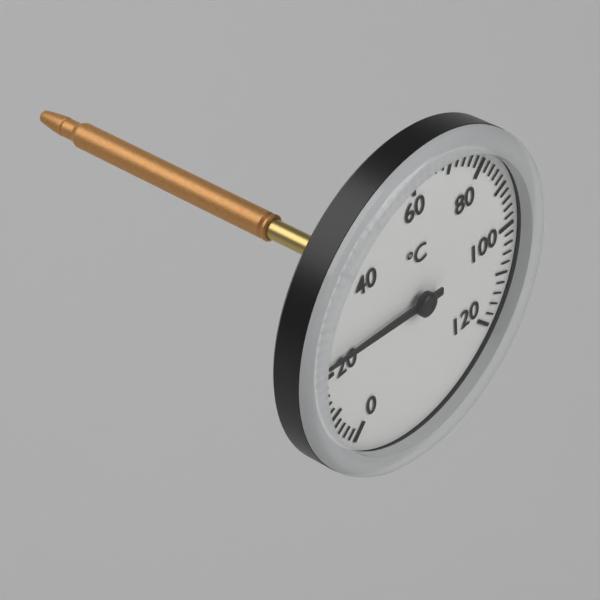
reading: 23 °C
